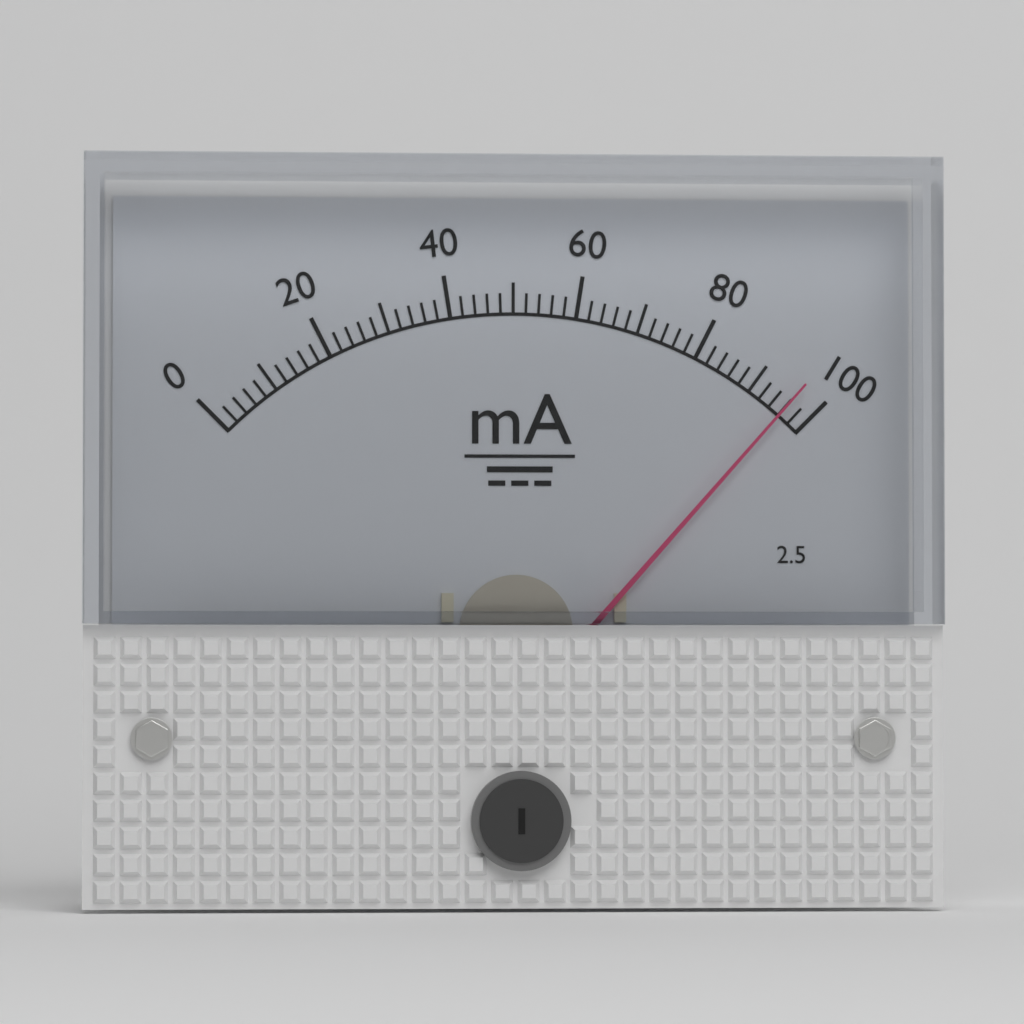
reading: 96 mA
